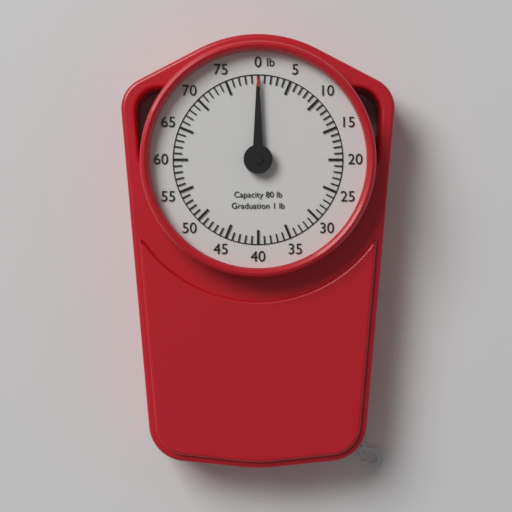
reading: 0 lb
